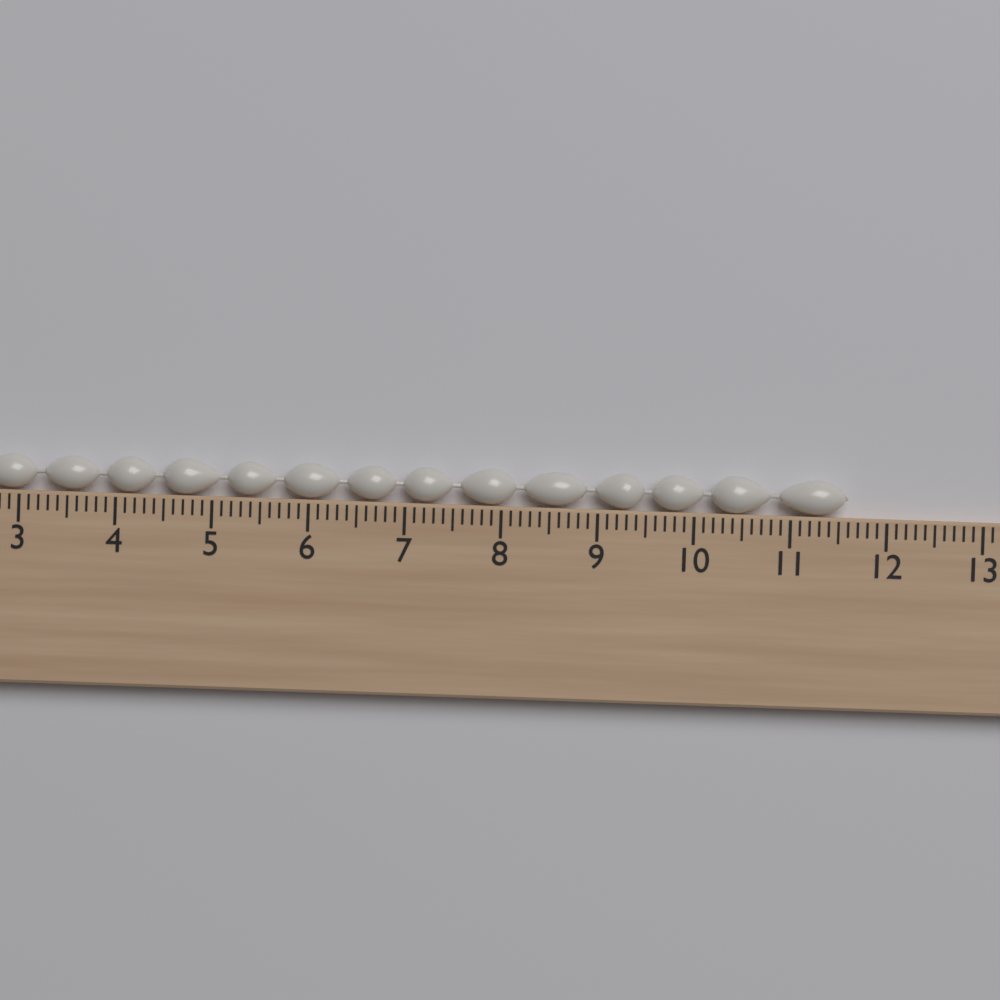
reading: 11.6 cm
